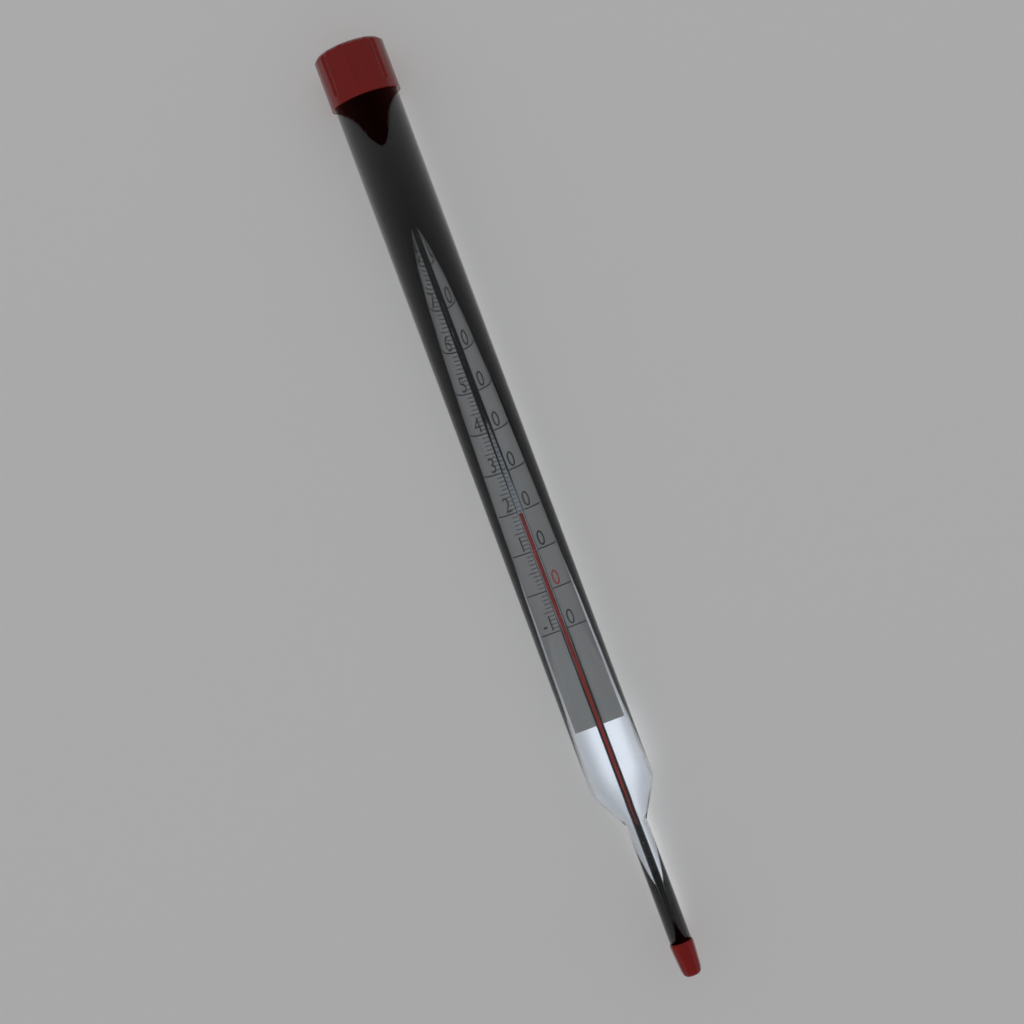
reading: 20 °C
